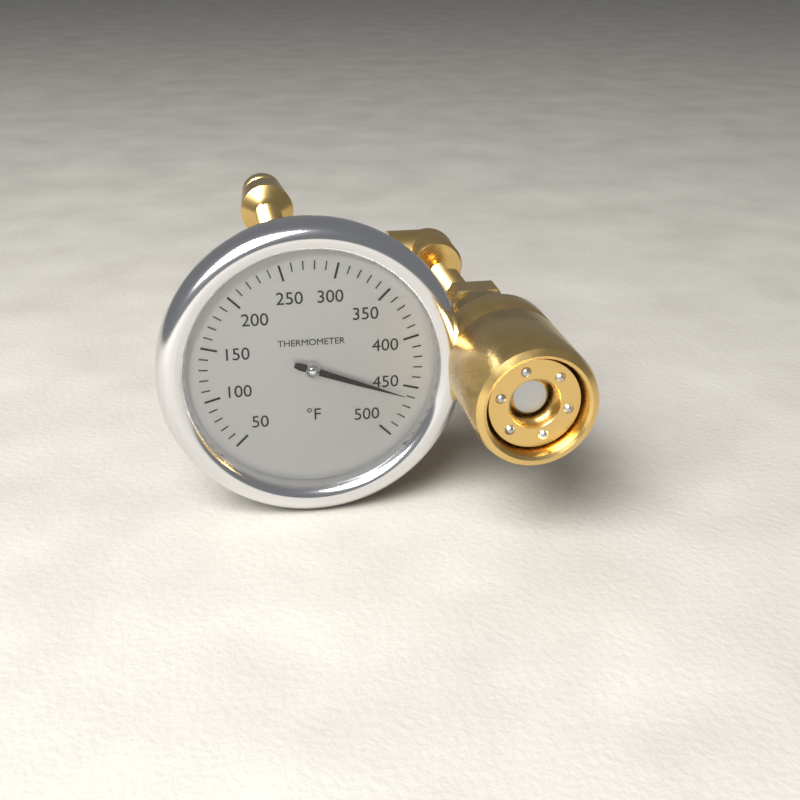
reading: 460 °F
